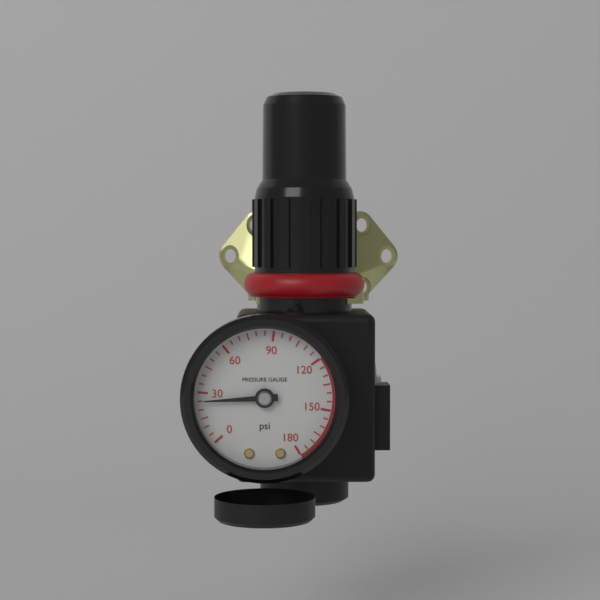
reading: 25 psi
